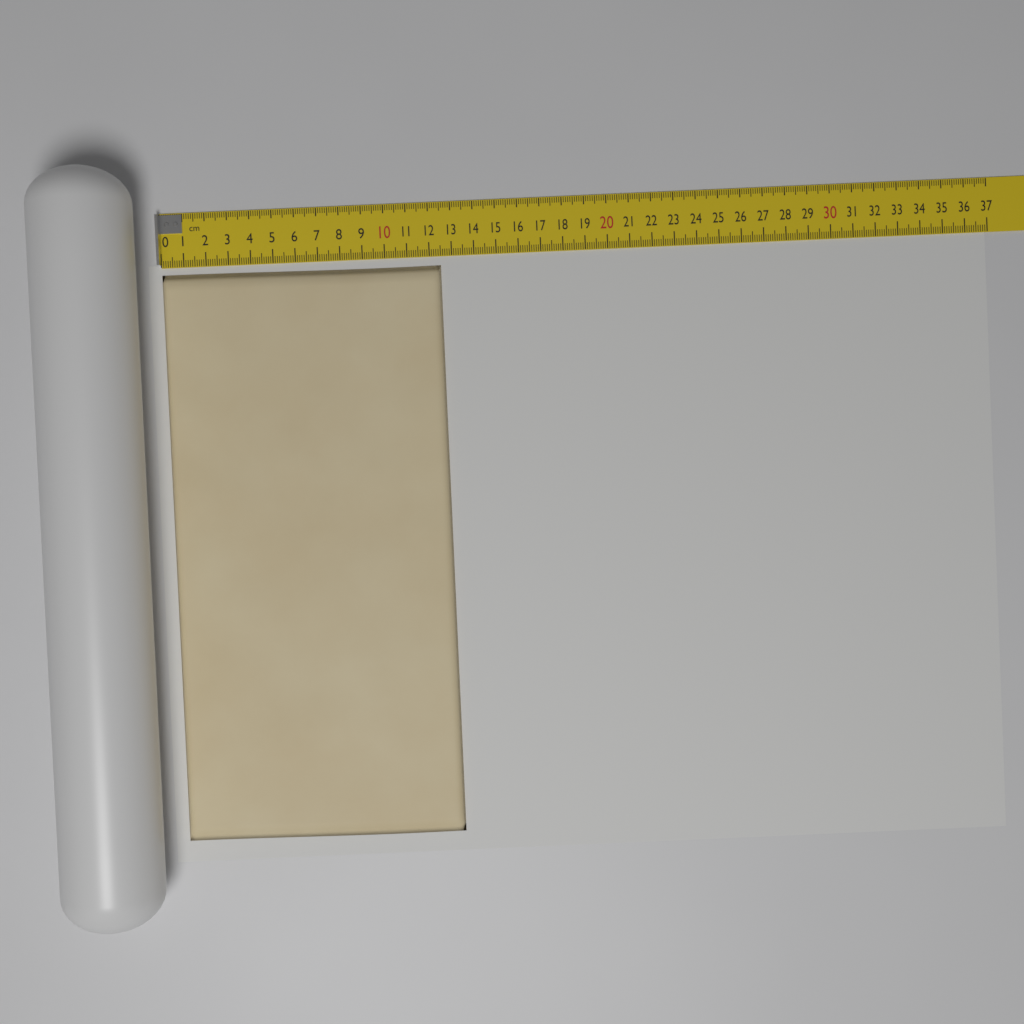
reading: 12.5 cm
